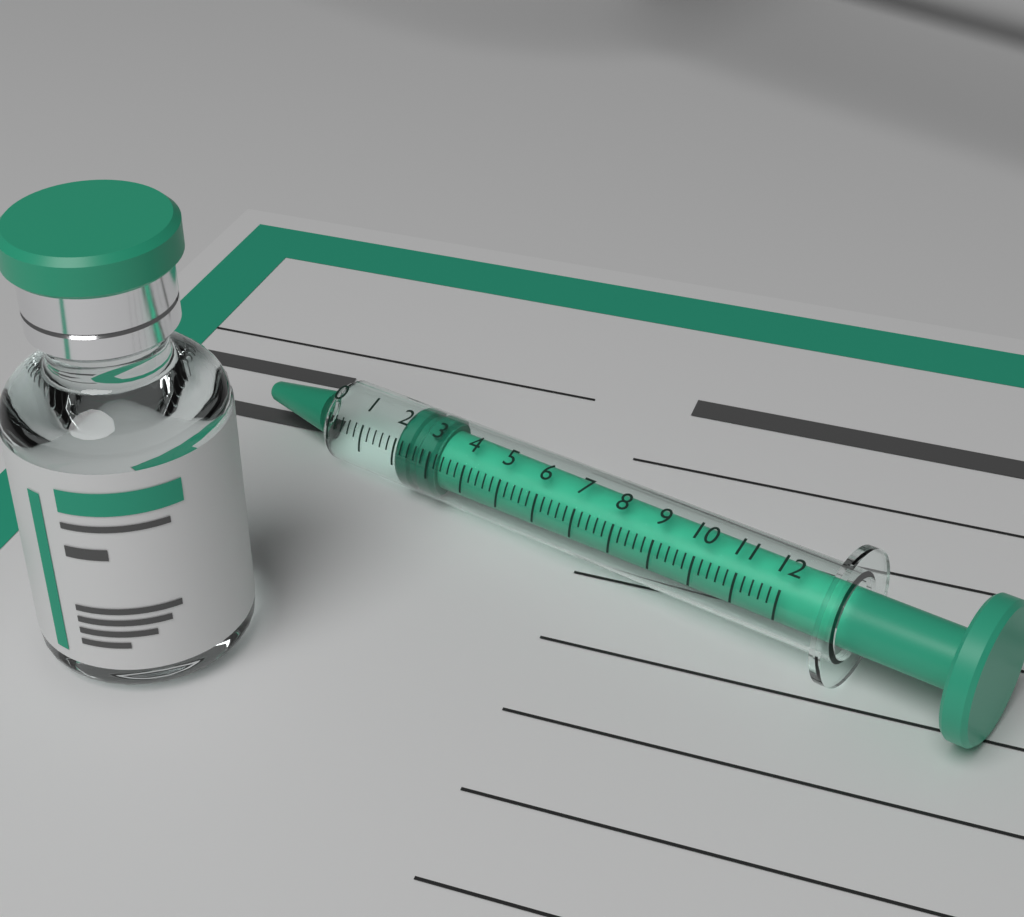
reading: 2.0 (no unit)
